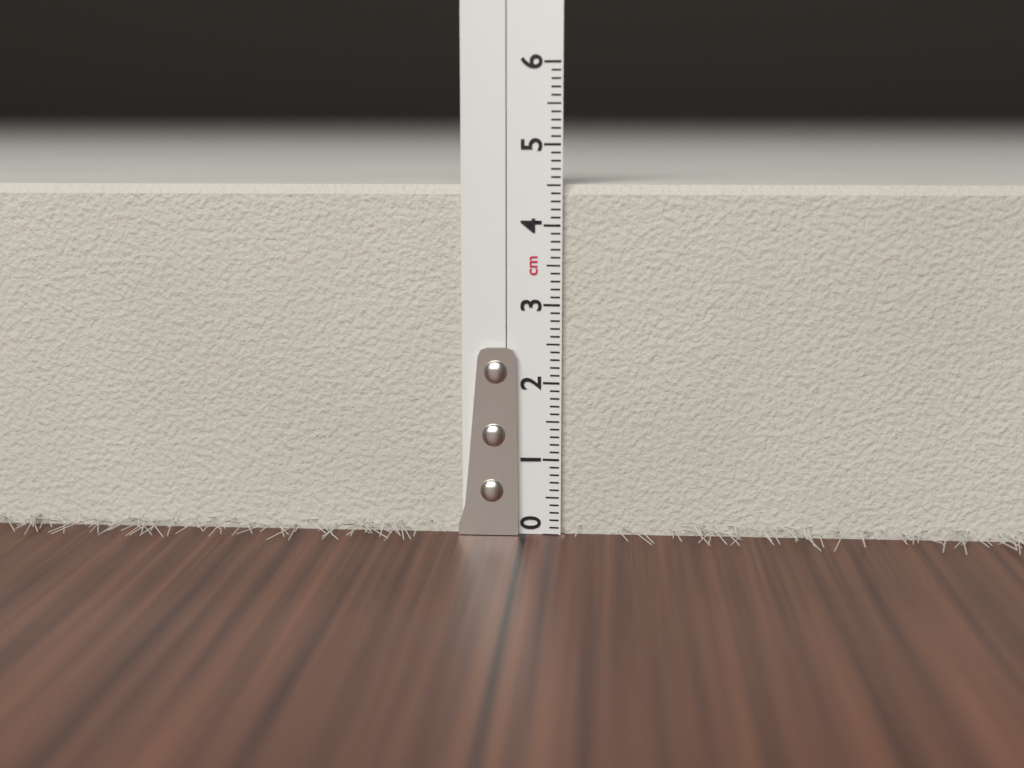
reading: 4.5 cm
